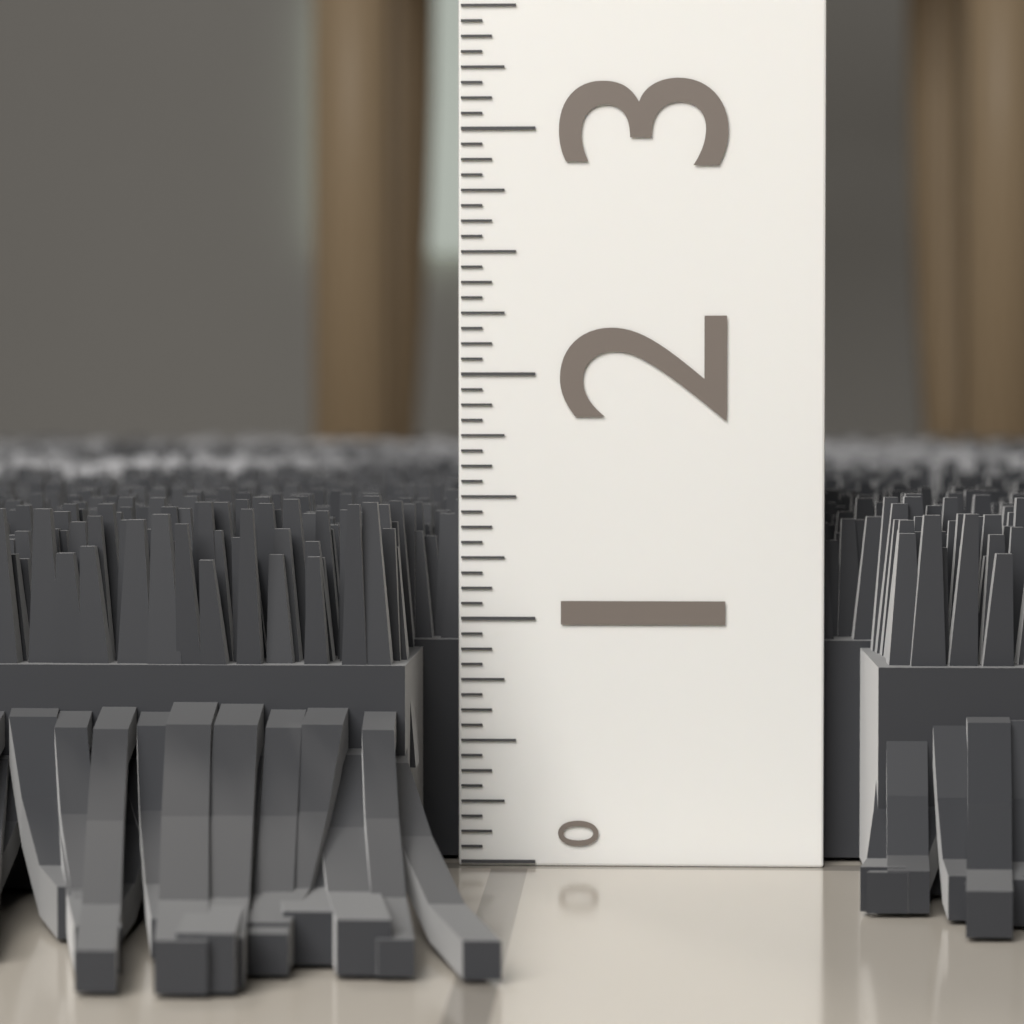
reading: 1.5000 (no unit)
